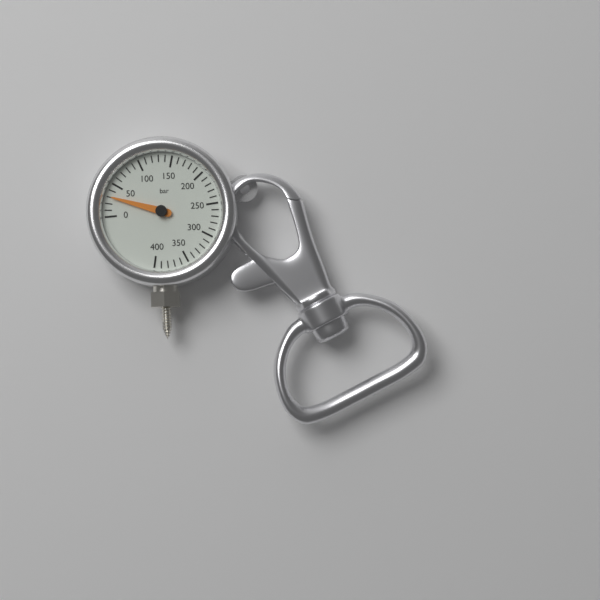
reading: 30 bar
